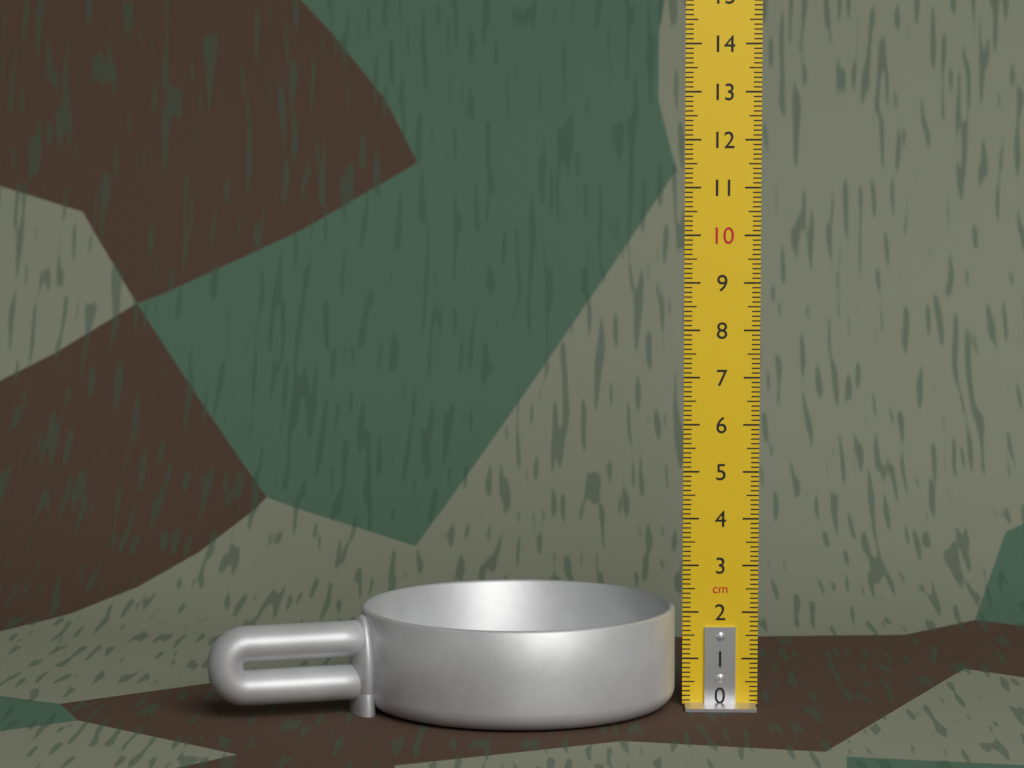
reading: 2.1 cm
